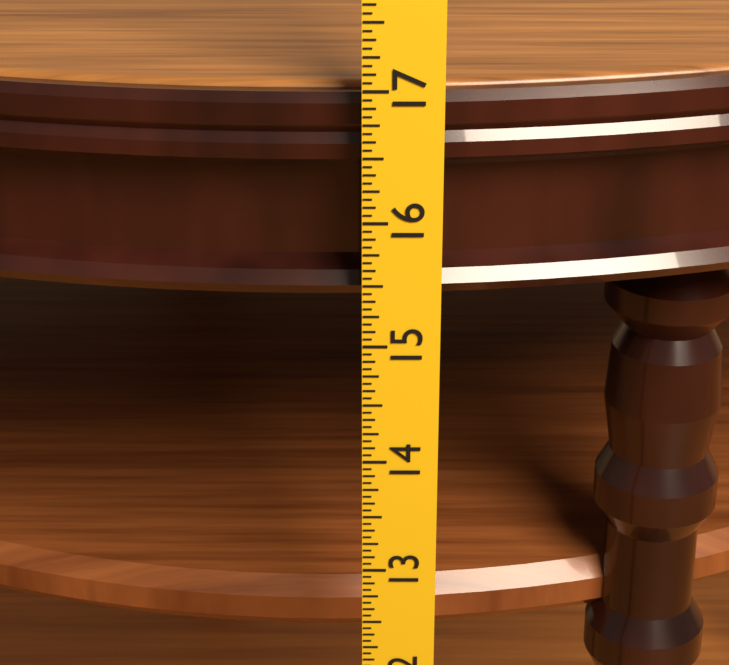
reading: 16.9375 in
